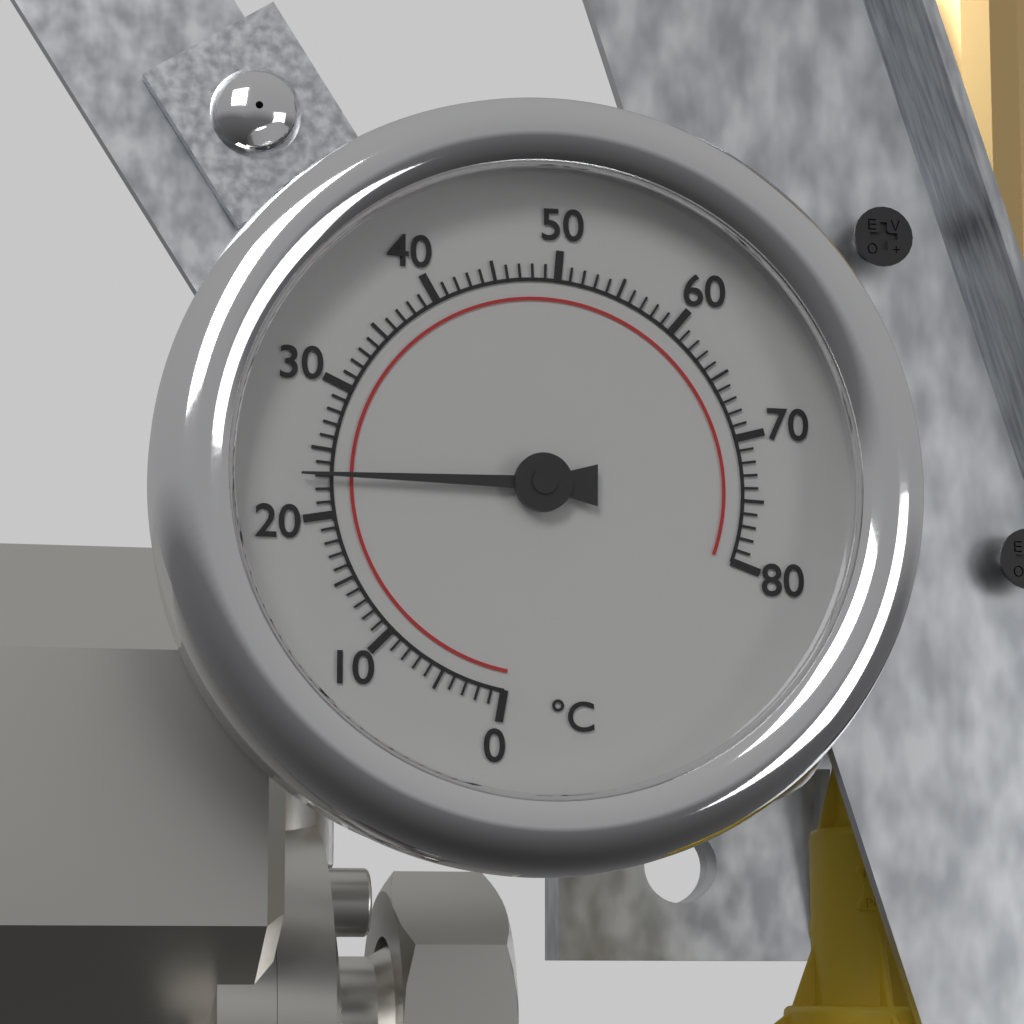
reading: 23 °C
